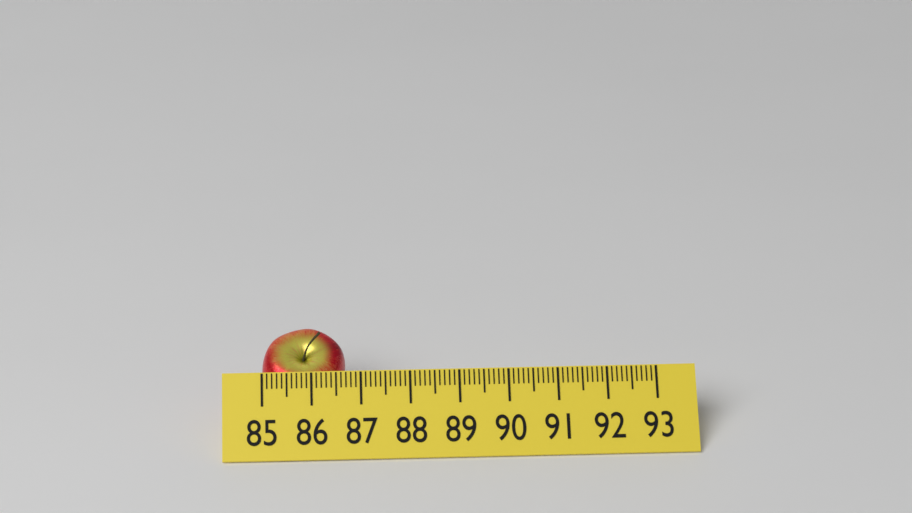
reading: 86.7 (no unit)
